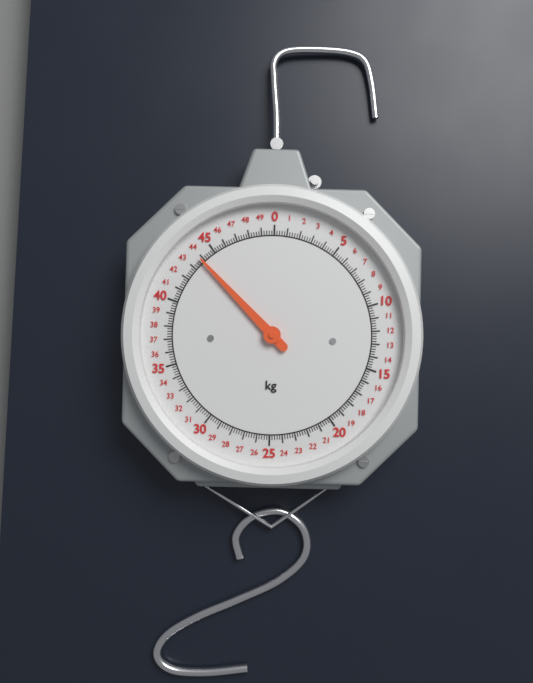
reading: 43.8 kg
